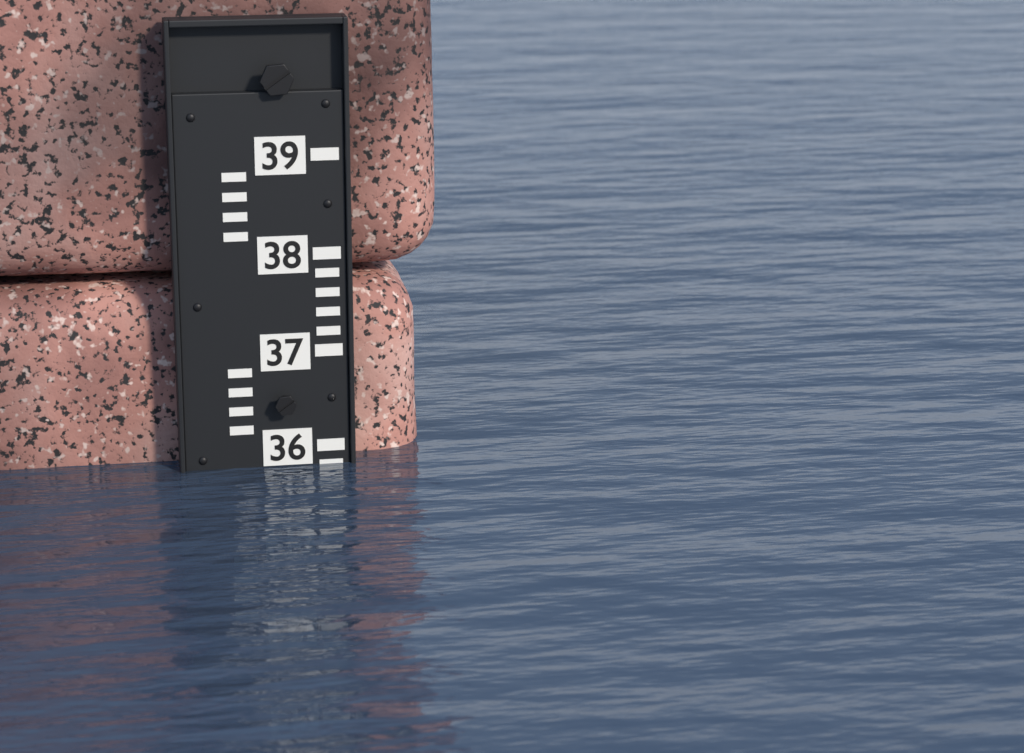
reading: 35.8 (no unit)
